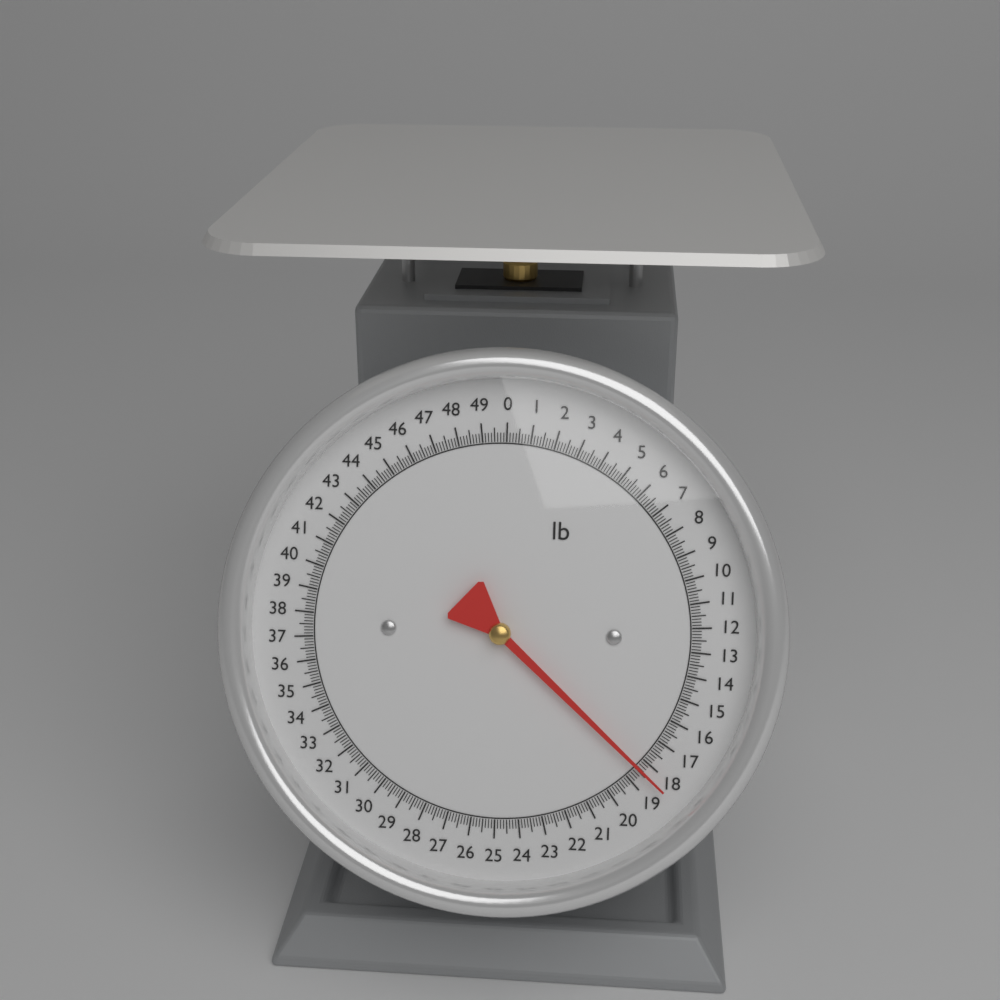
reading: 18.375 lb
